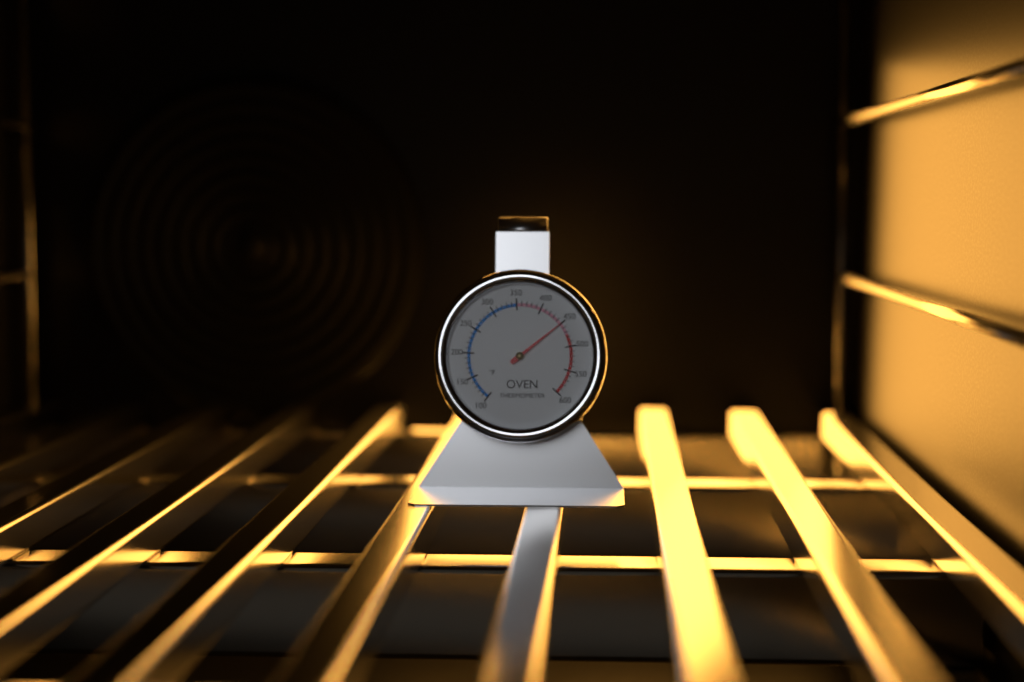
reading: 450 °F
